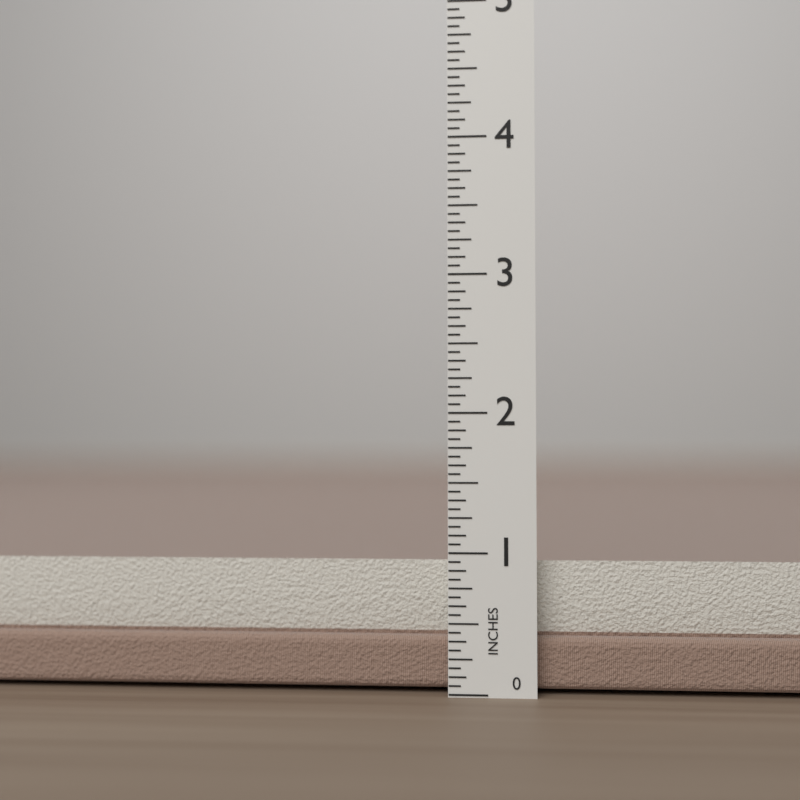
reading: 0.9375 in
